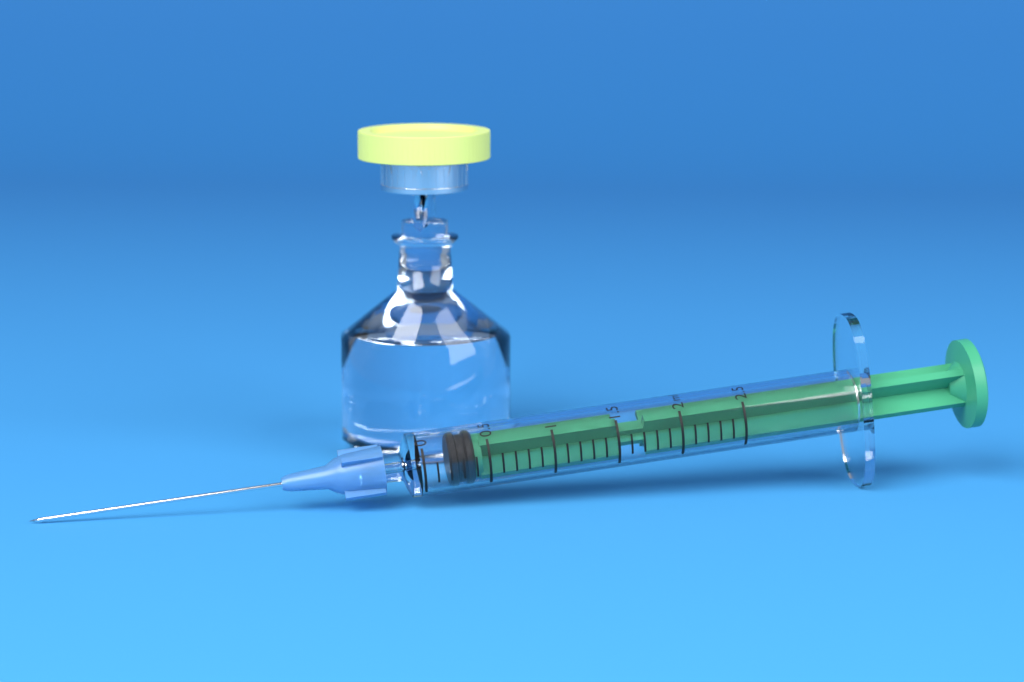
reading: 0.2 ml
